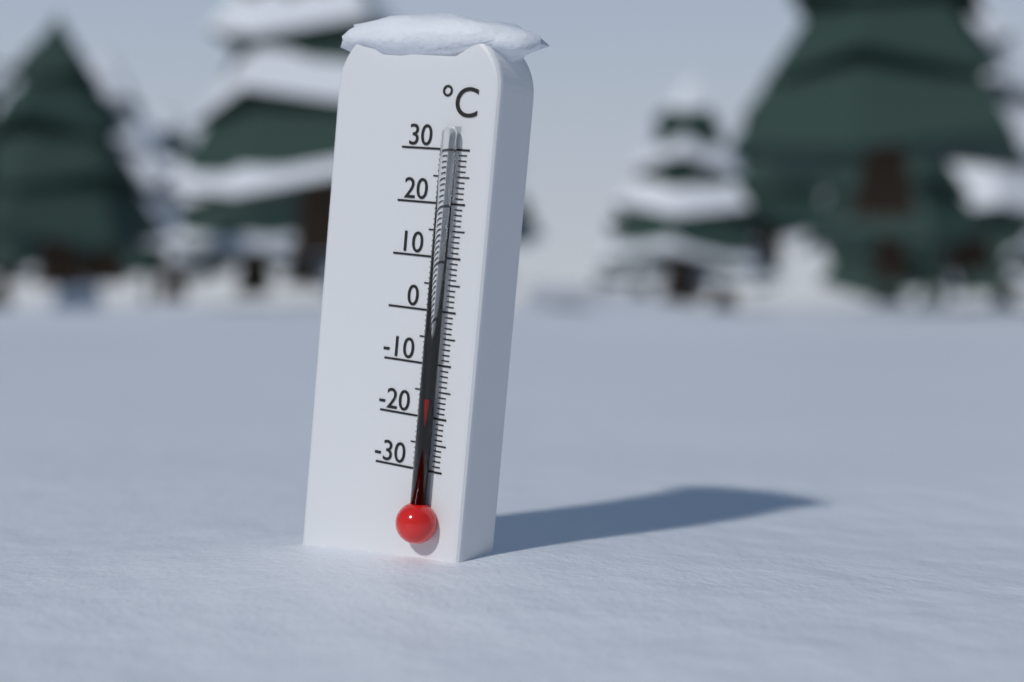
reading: -16 °C
